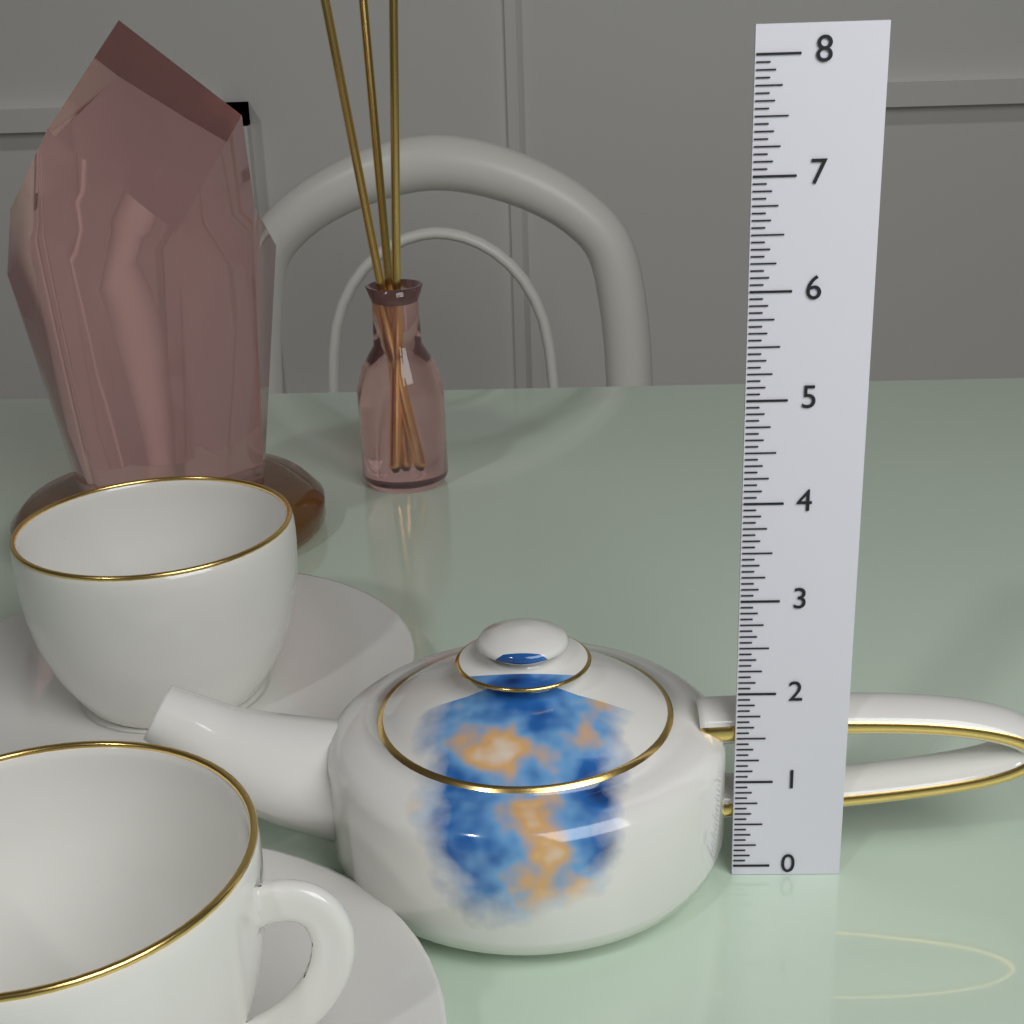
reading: 2.5625 (no unit)
